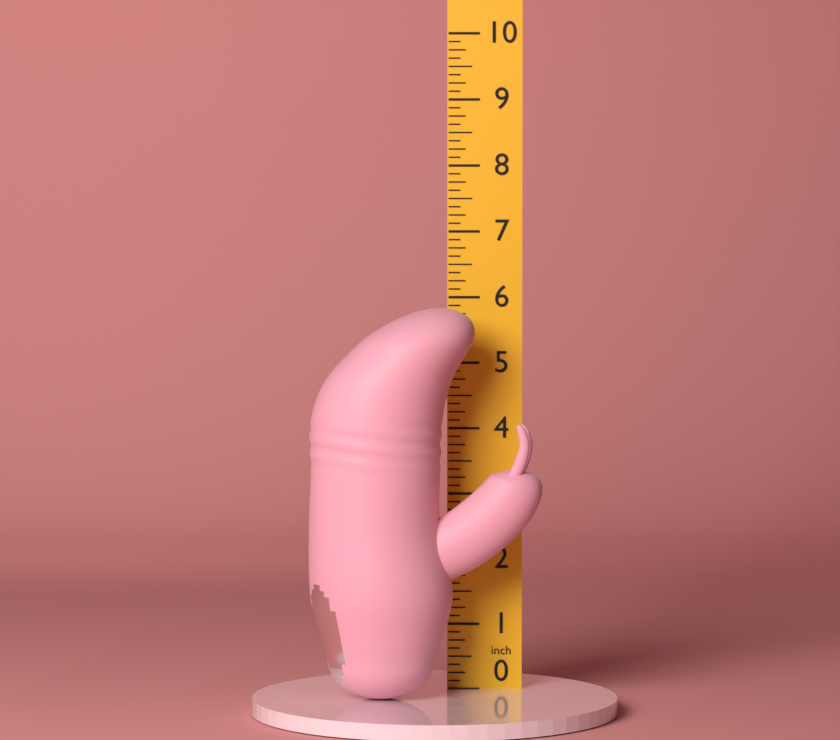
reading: 5.875 in
